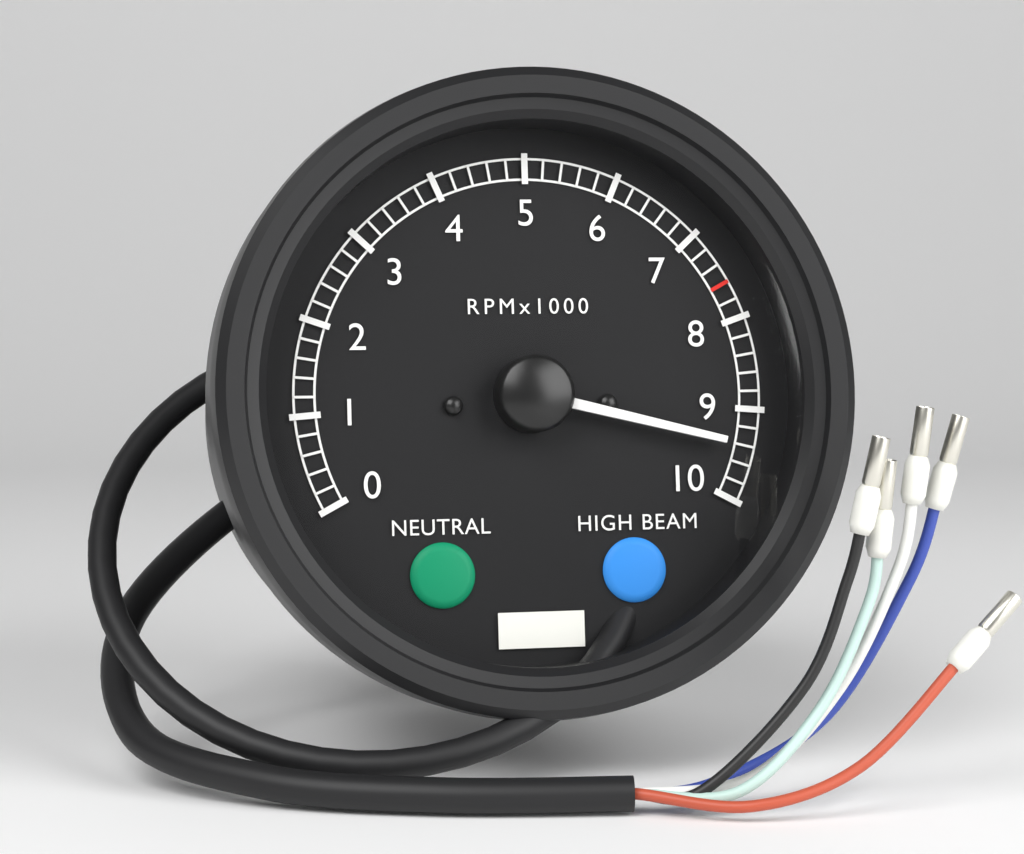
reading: 9400 RPM
